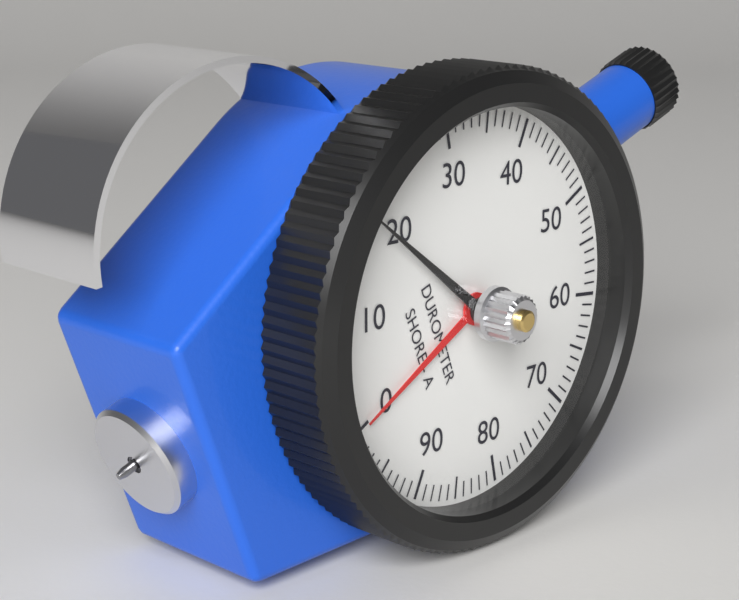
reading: 19 Shore A
